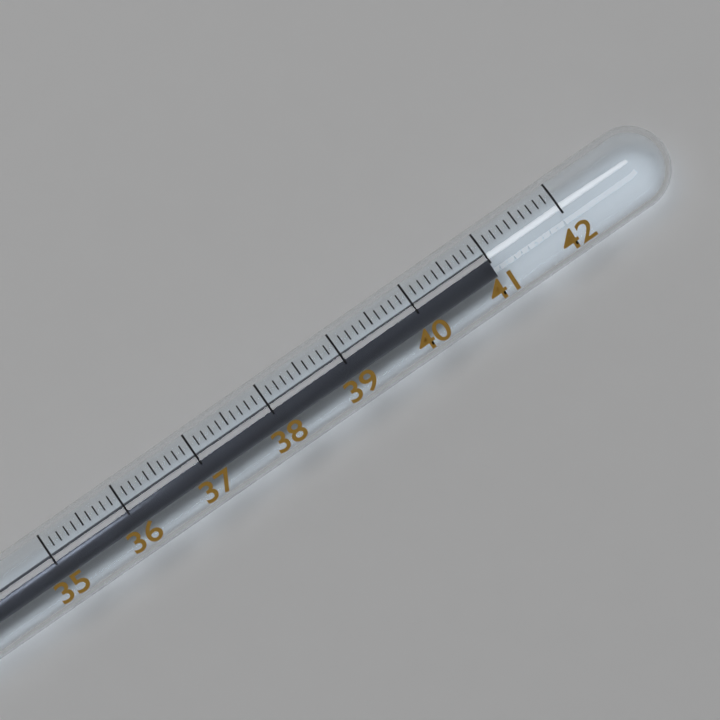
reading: 41.0 (no unit)
